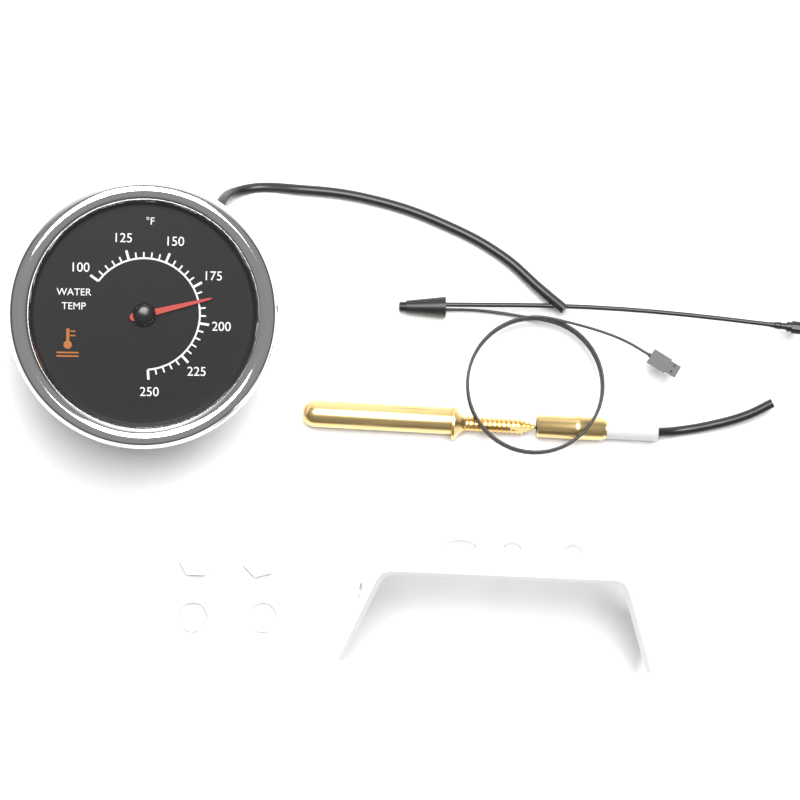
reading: 185 °F
